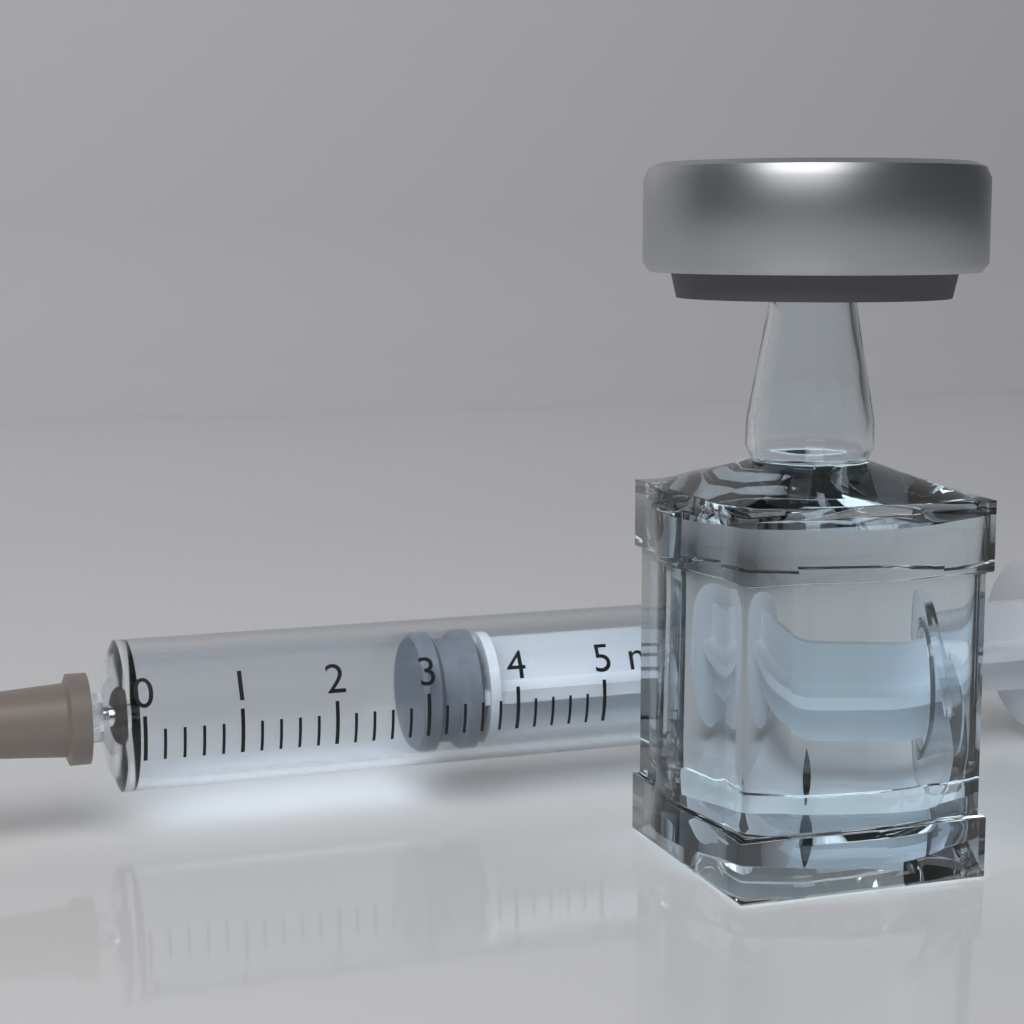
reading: 3.0 ml
